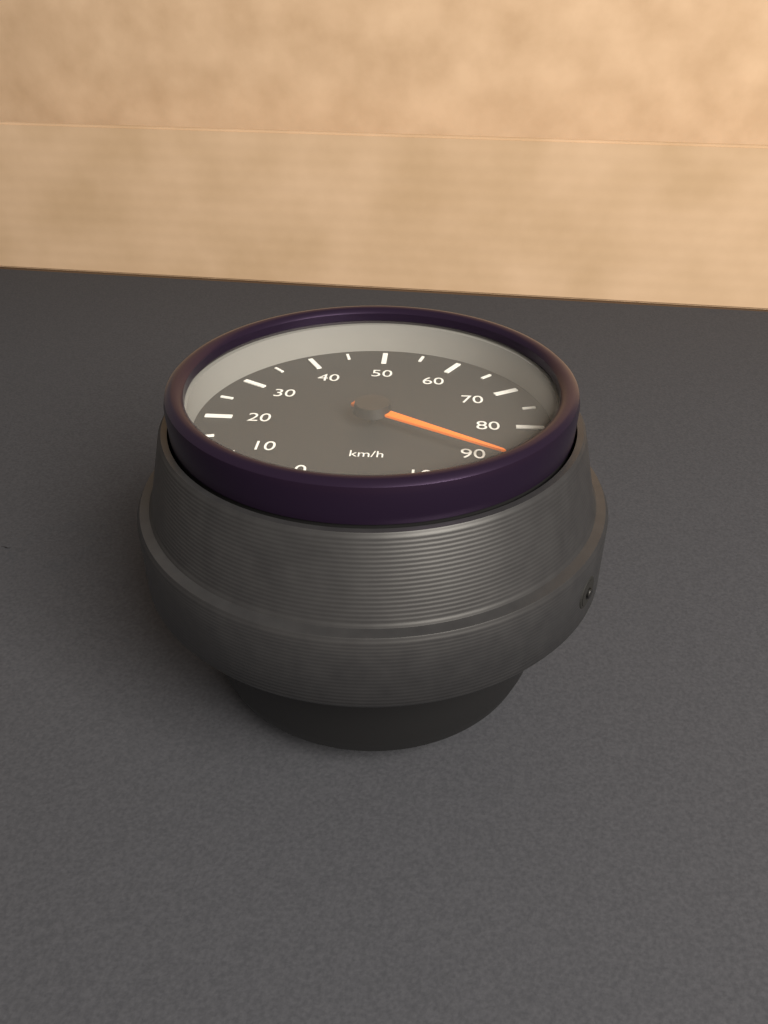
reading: 90 km/h
